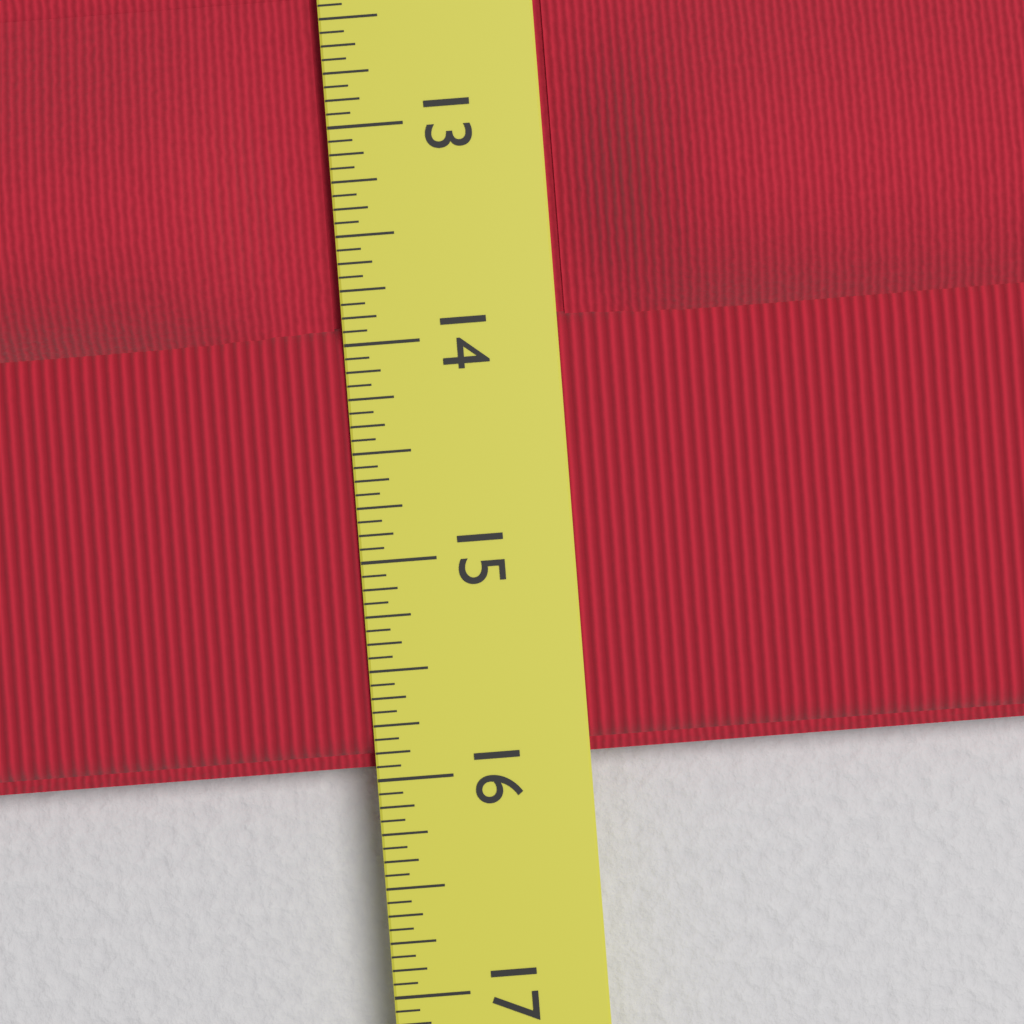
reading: 15.9375 in
